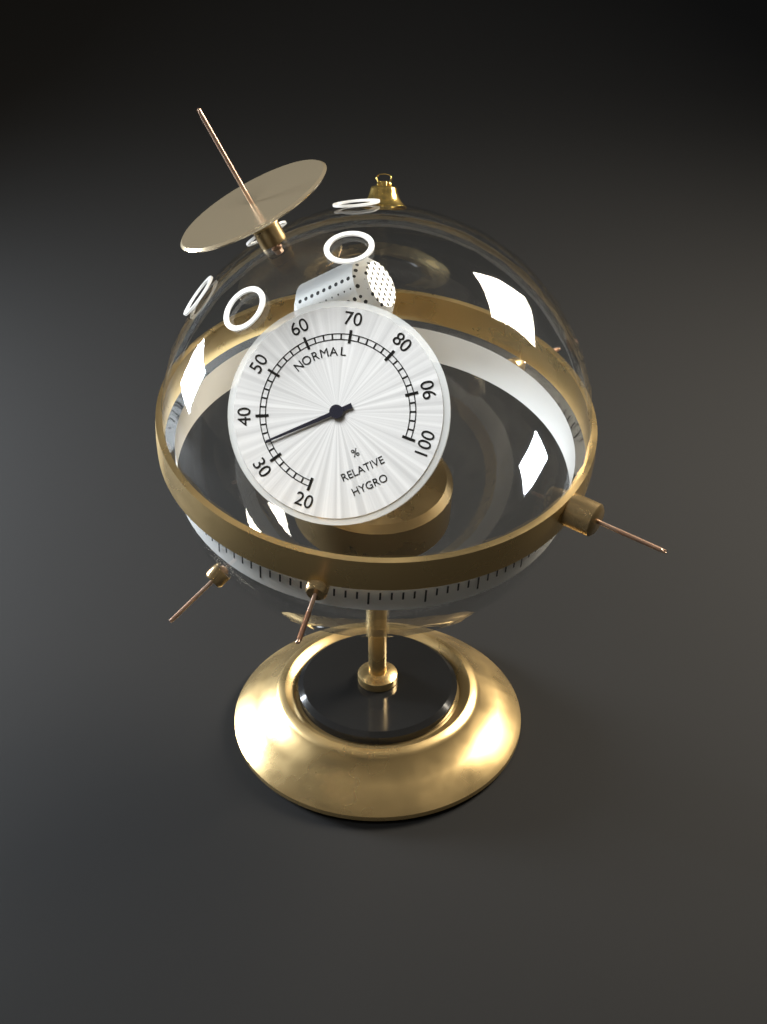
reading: 34 %
